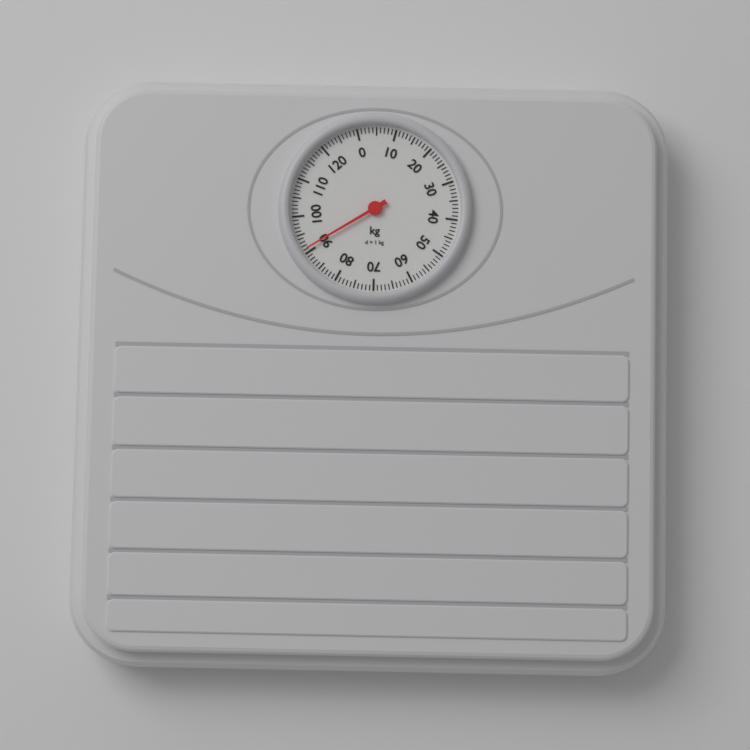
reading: 91 kg
